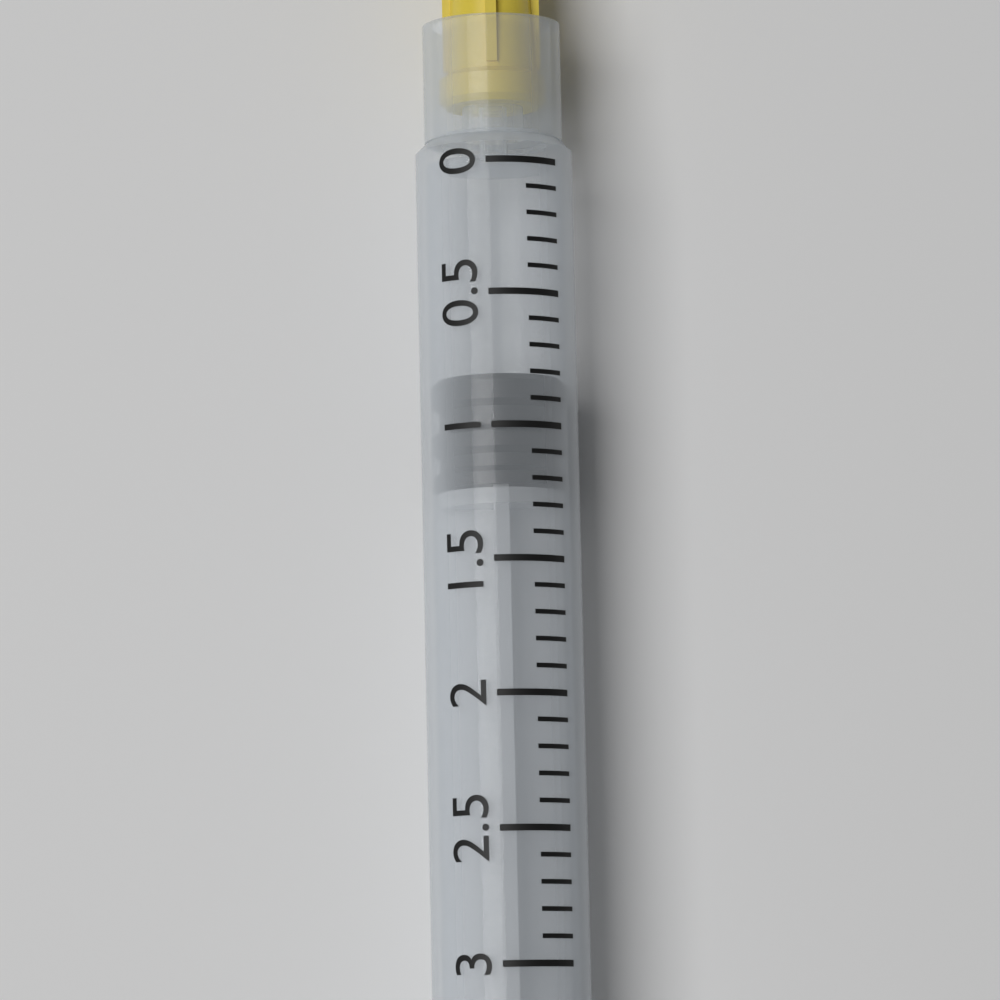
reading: 0.8 ml
